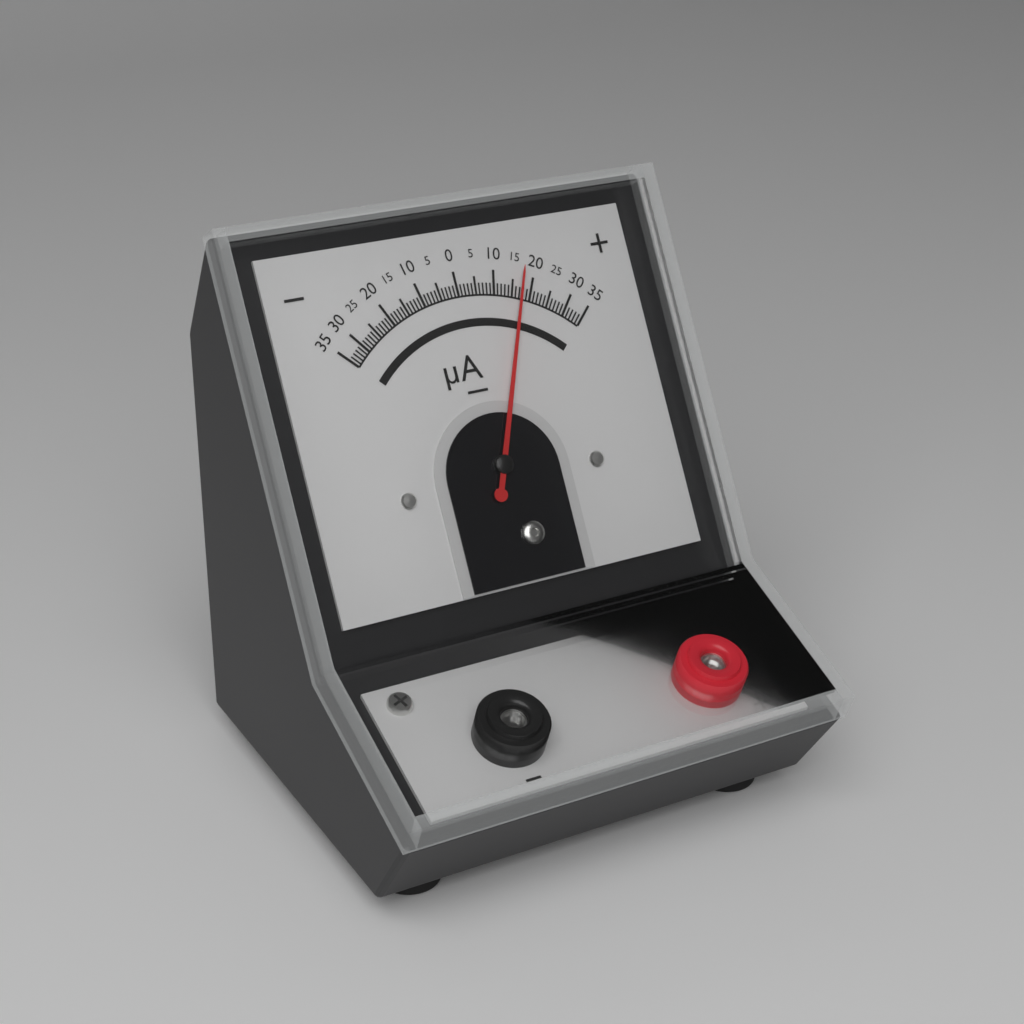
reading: 17 µA
